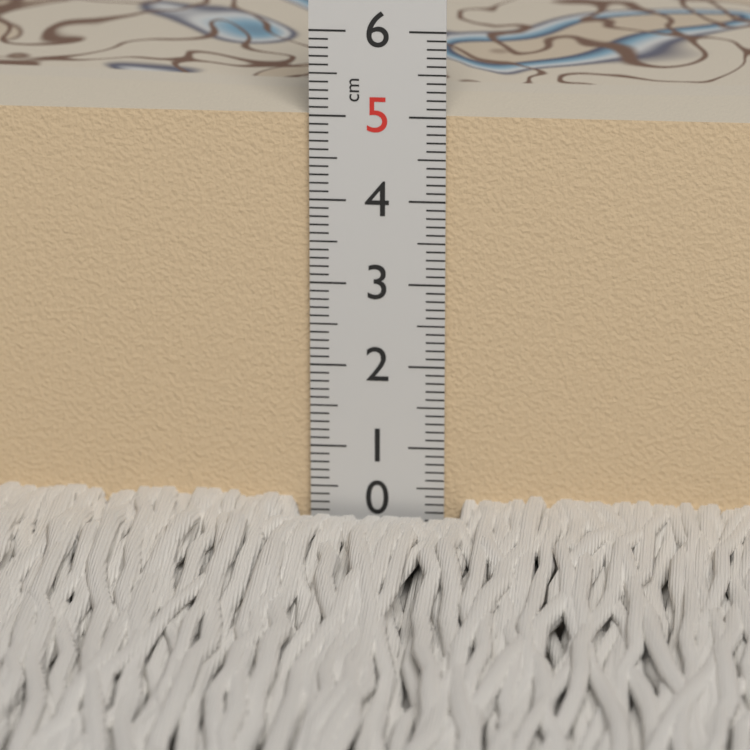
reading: 5.0 cm
